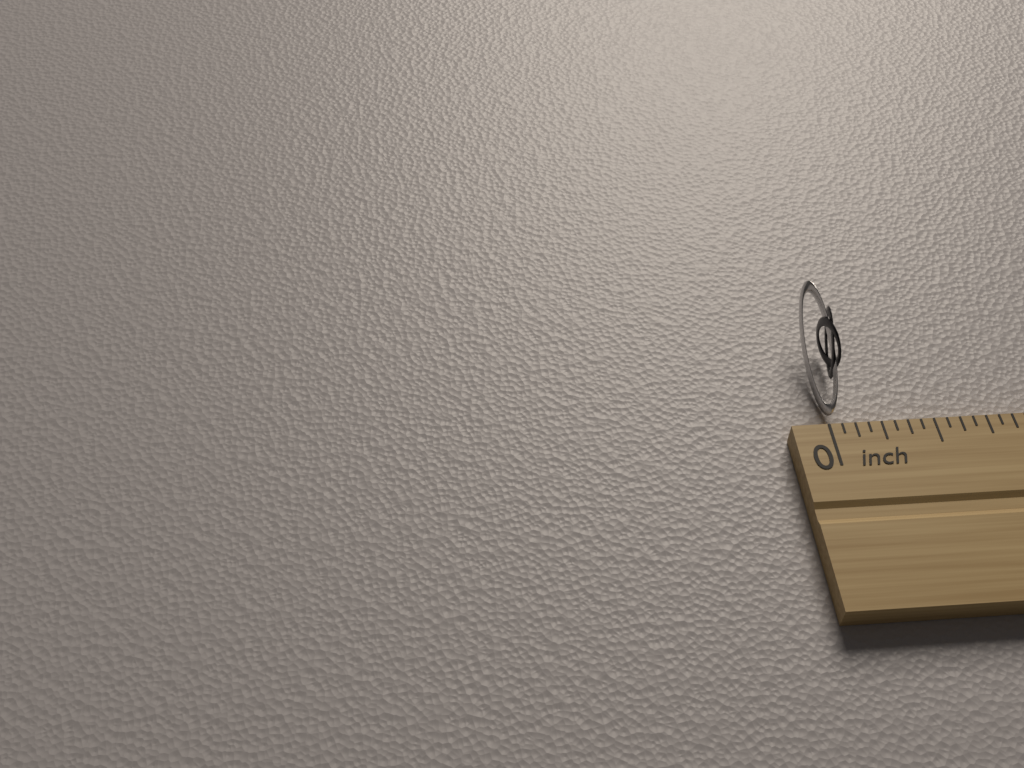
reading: 0.1250 inch
